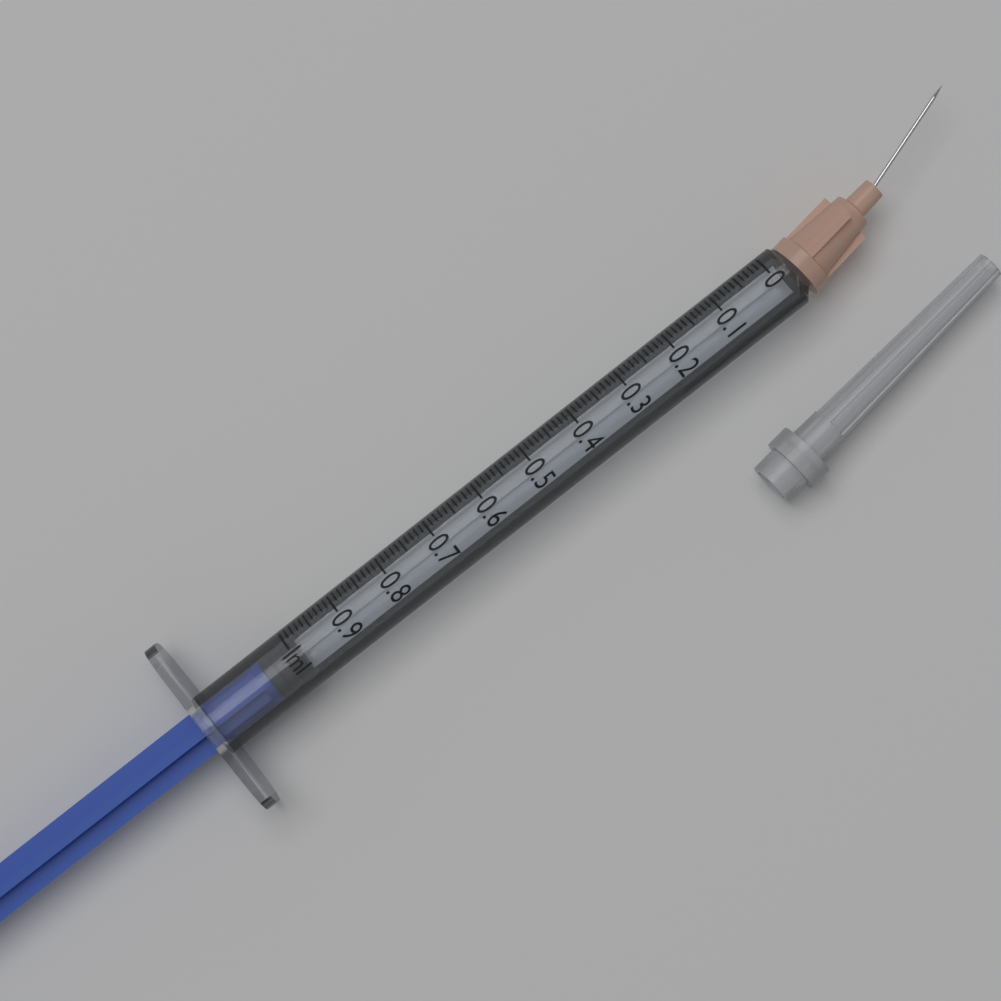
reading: 0.99 ml
